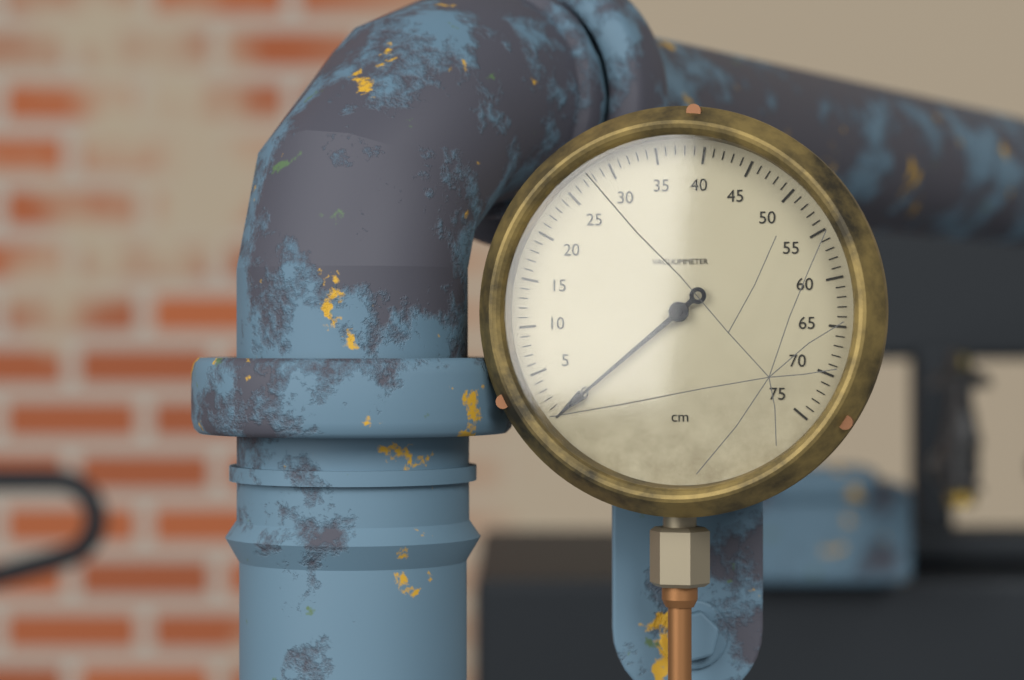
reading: 0 cm
